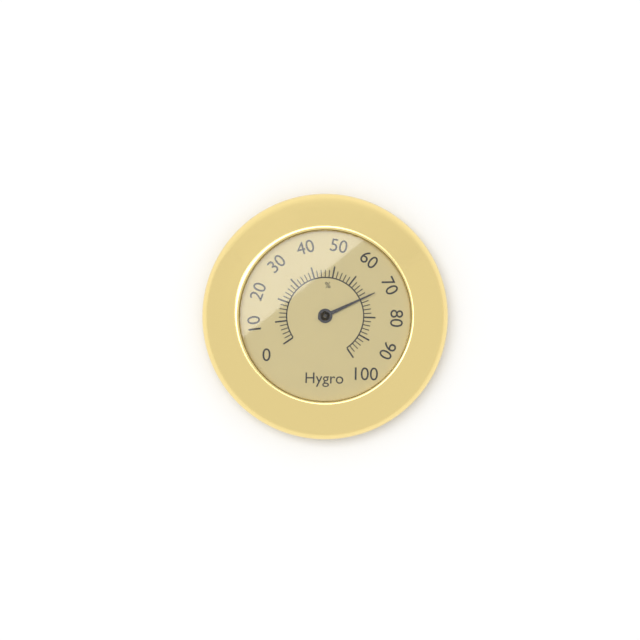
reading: 70 %
